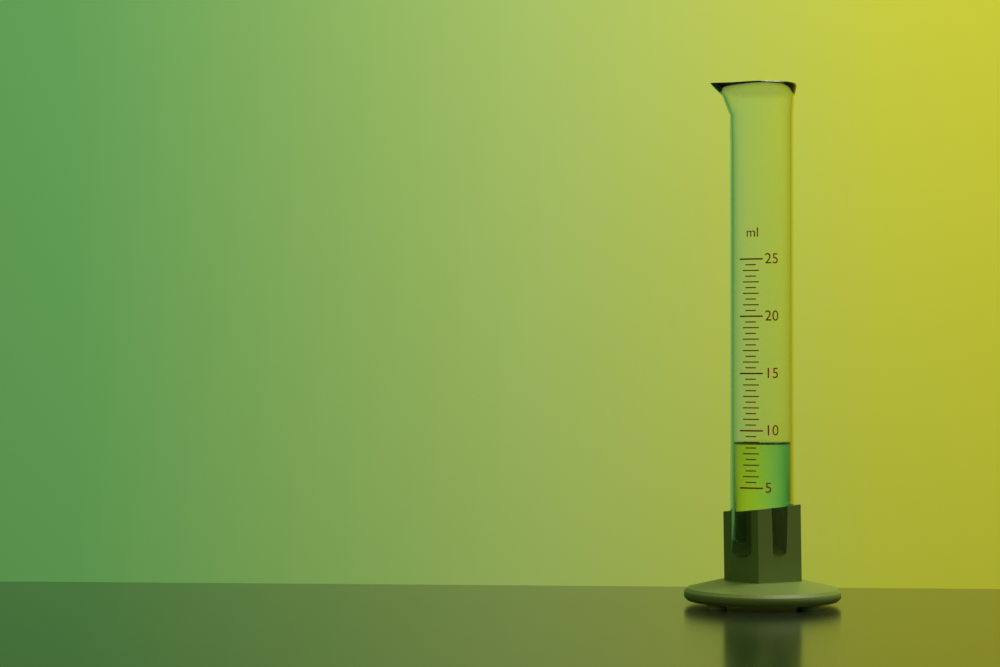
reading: 9.0 ml
